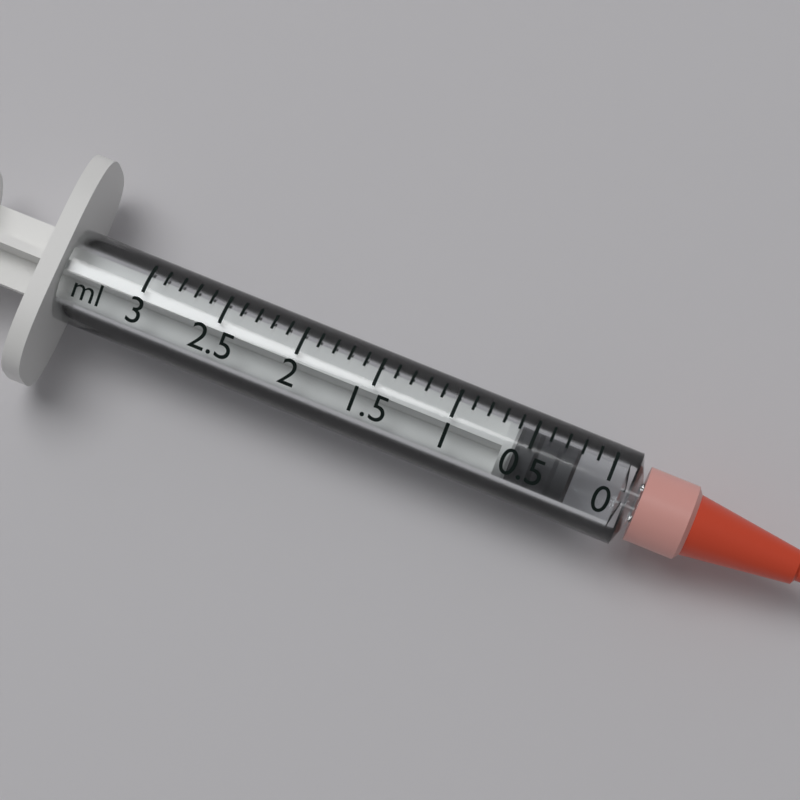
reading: 0.2 ml
